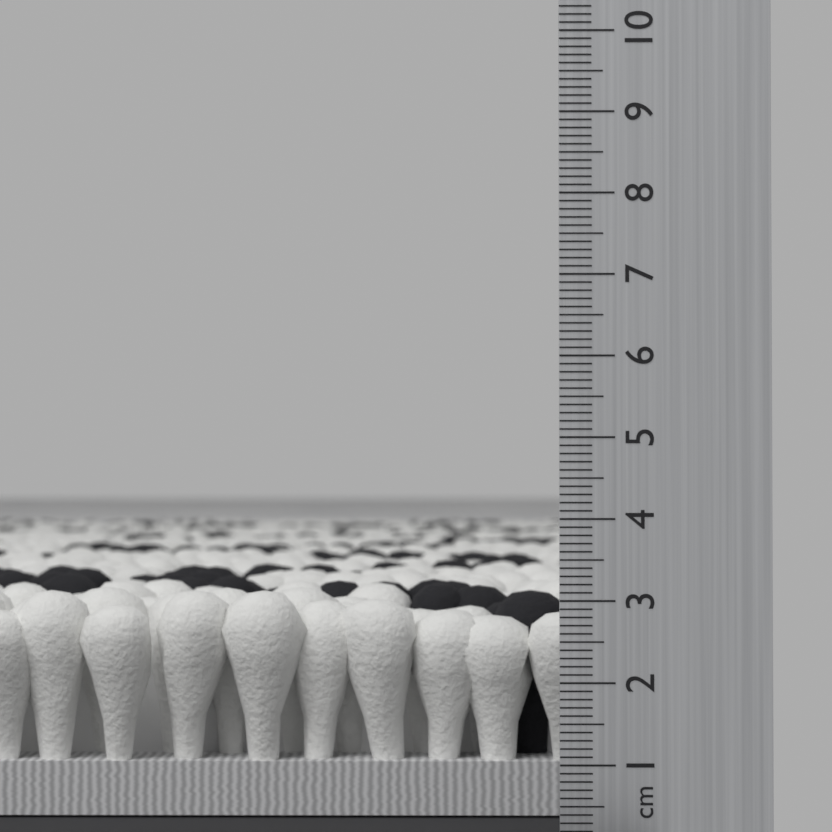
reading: 3.0 cm
